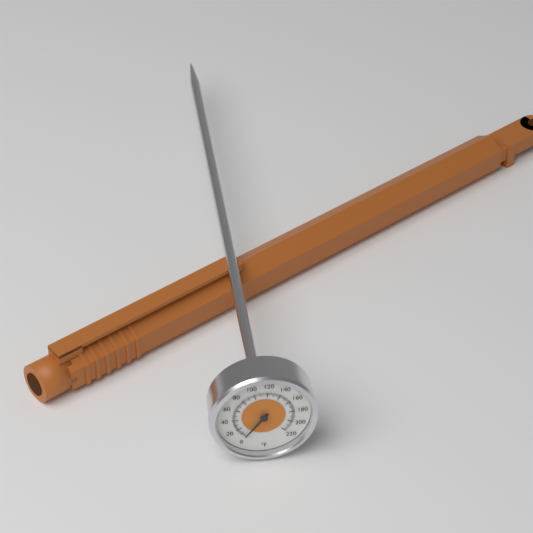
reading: 2 °F
